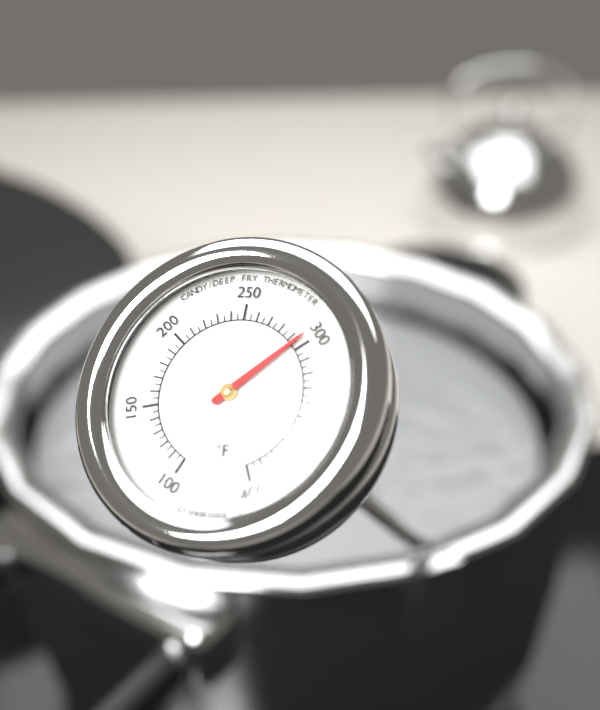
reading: 295 °F
